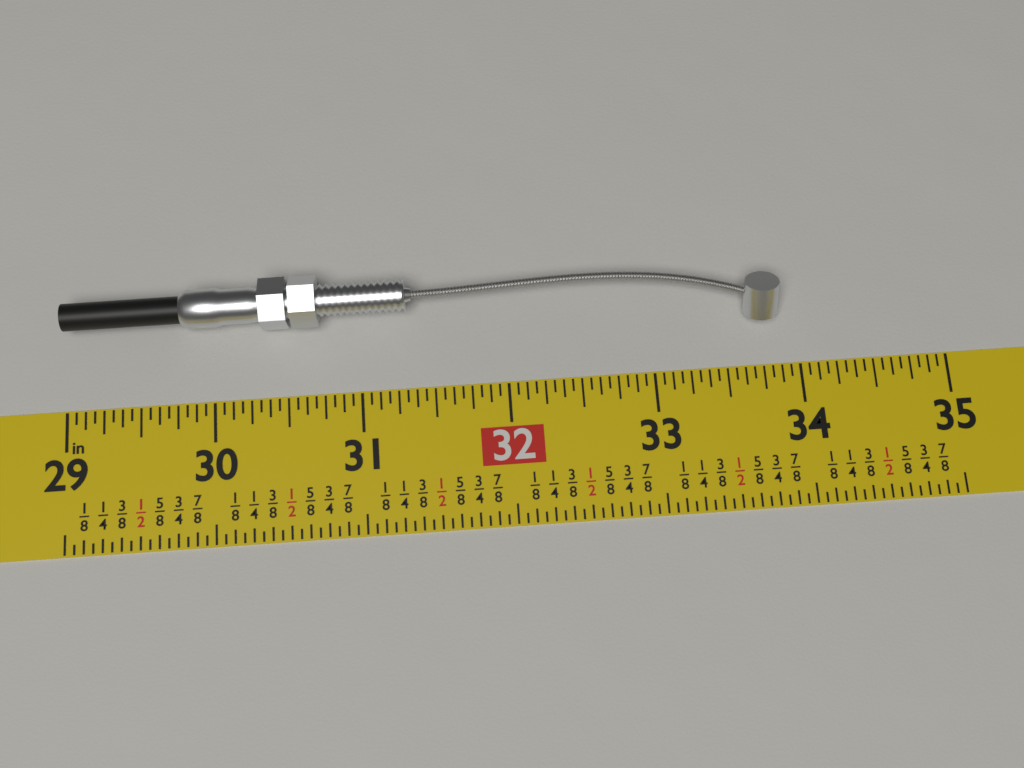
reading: 33.8750 in
